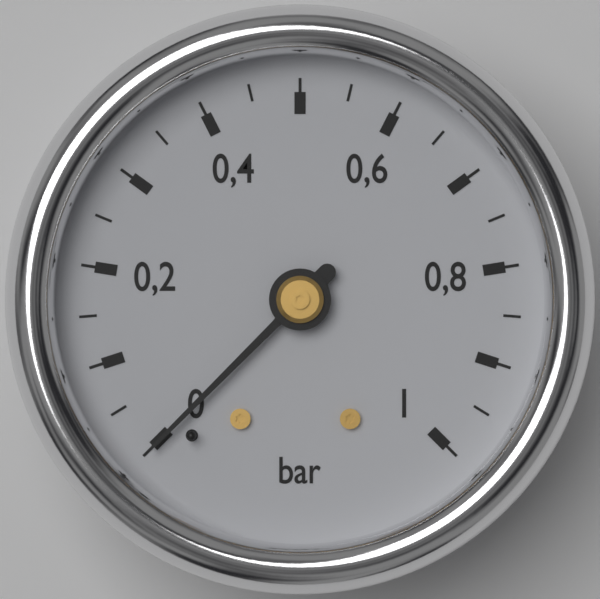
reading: 0.00 bar
